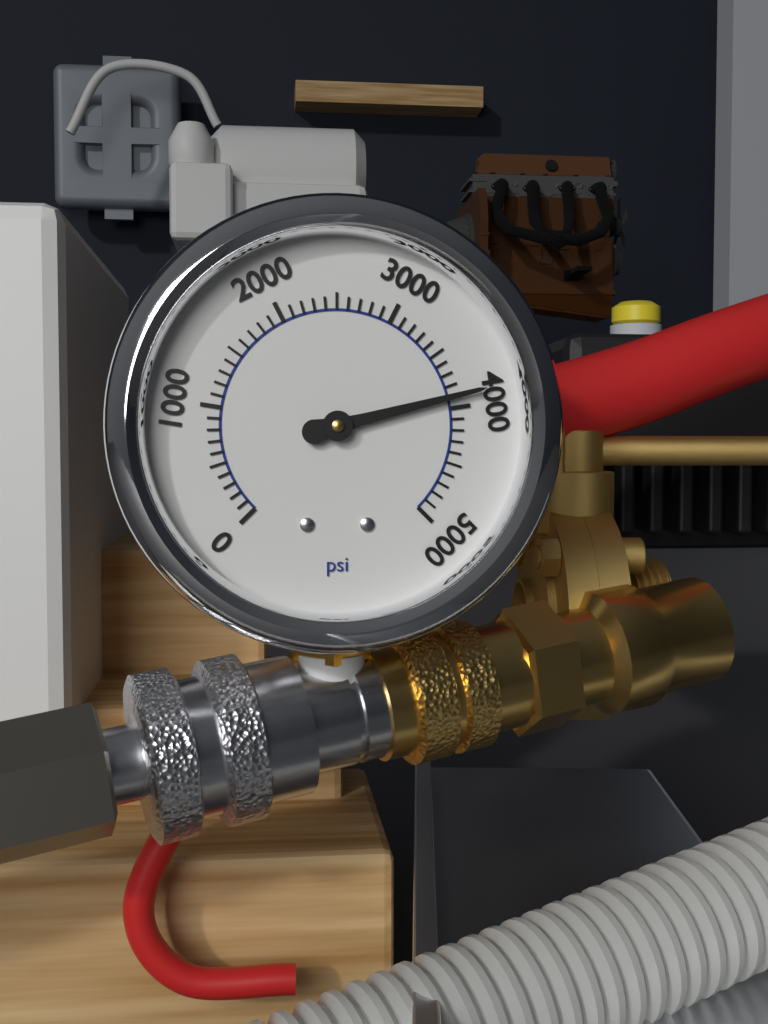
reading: 3900 psi
